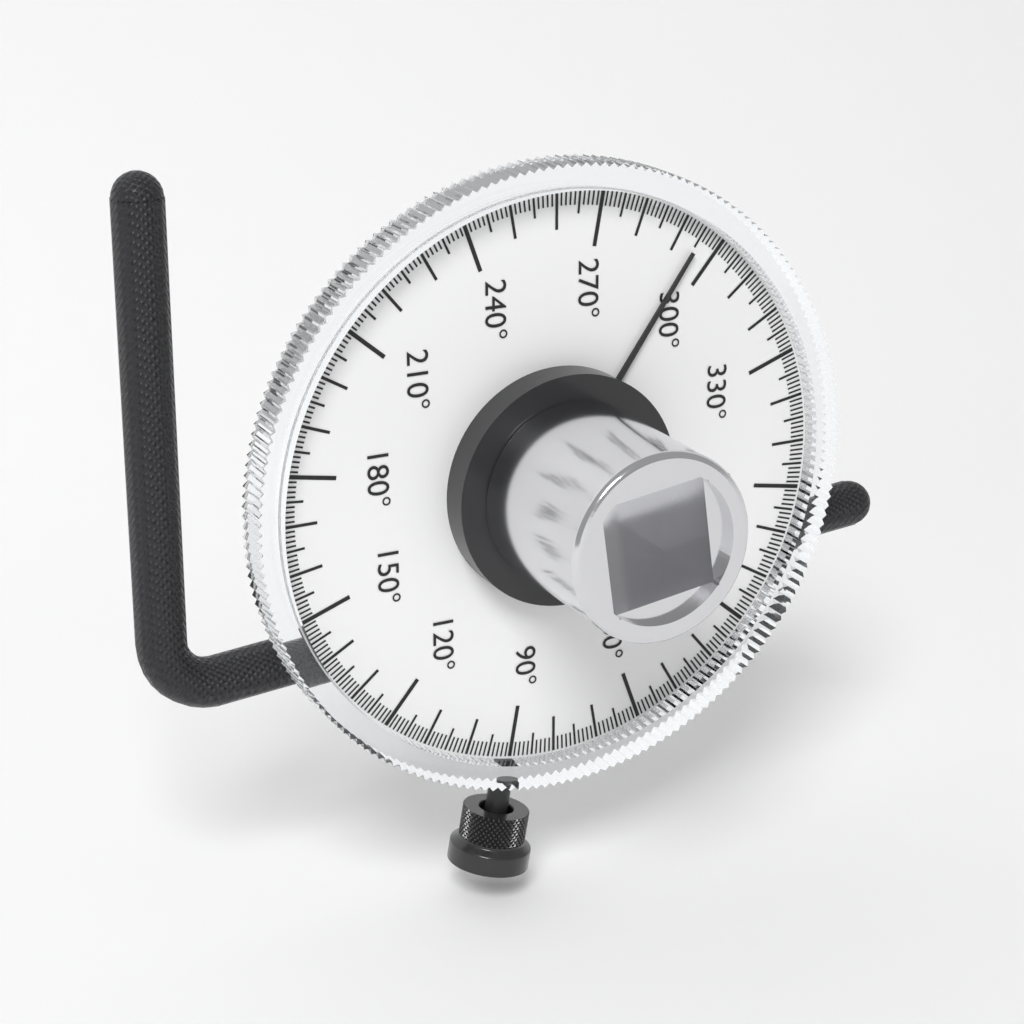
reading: 295 °
